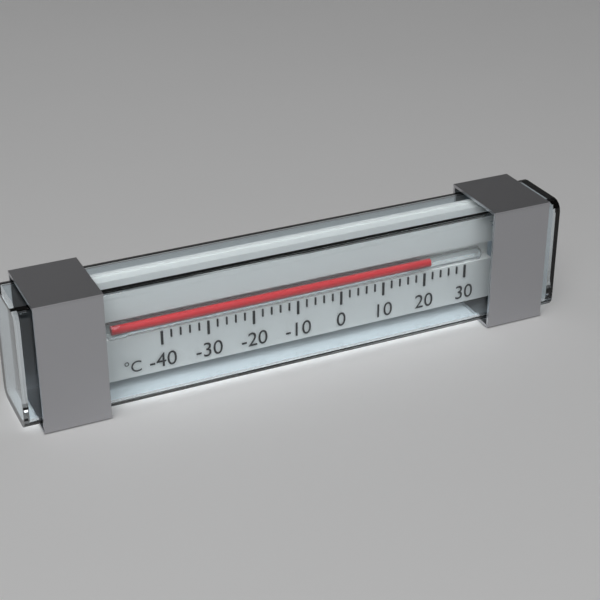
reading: 21 °C
